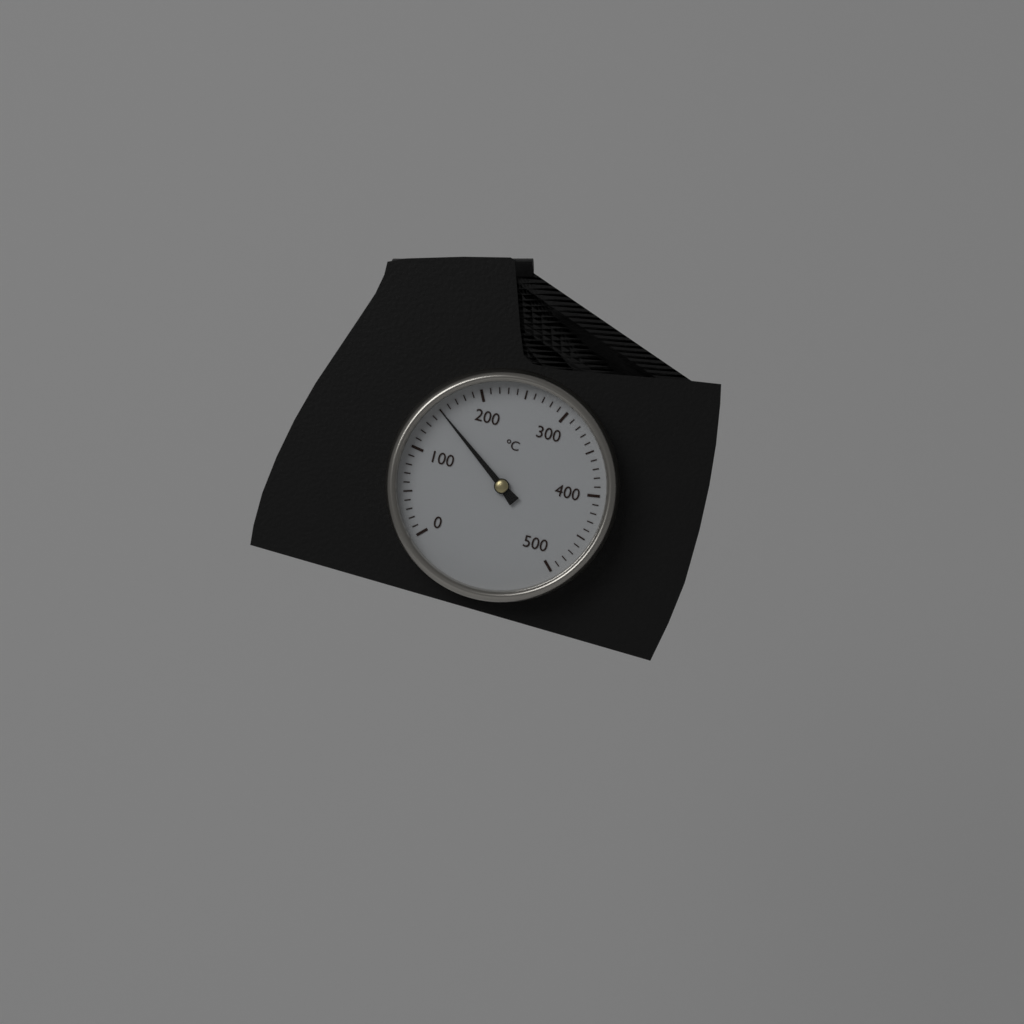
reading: 150 °C
